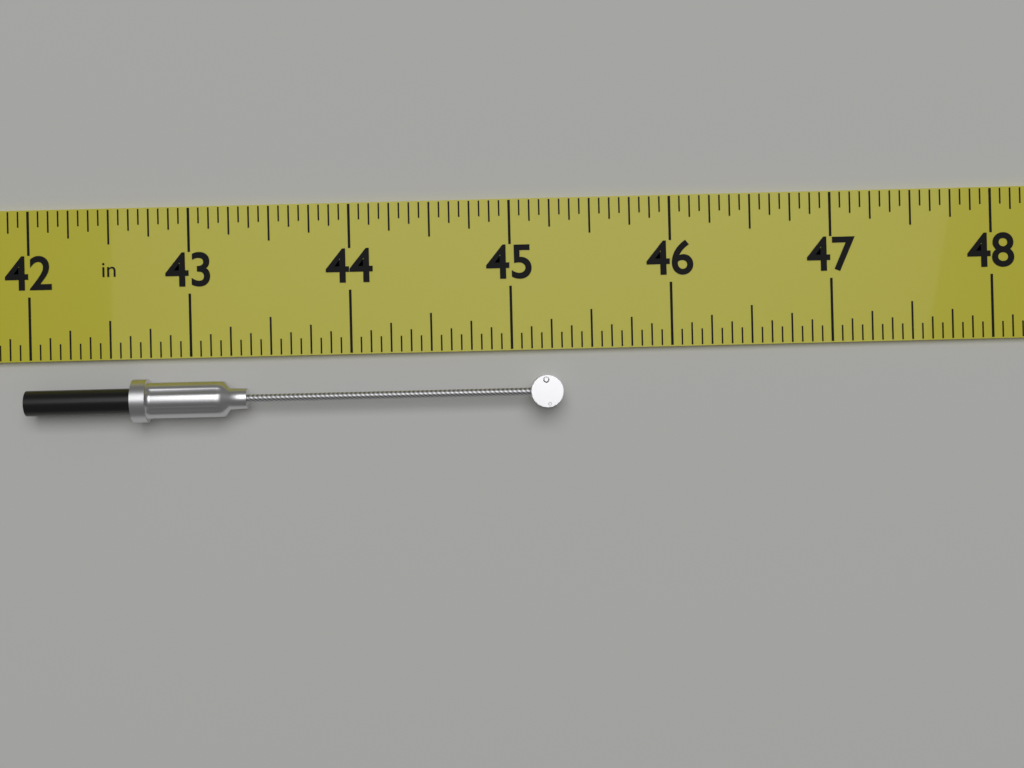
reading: 45.3125 in
